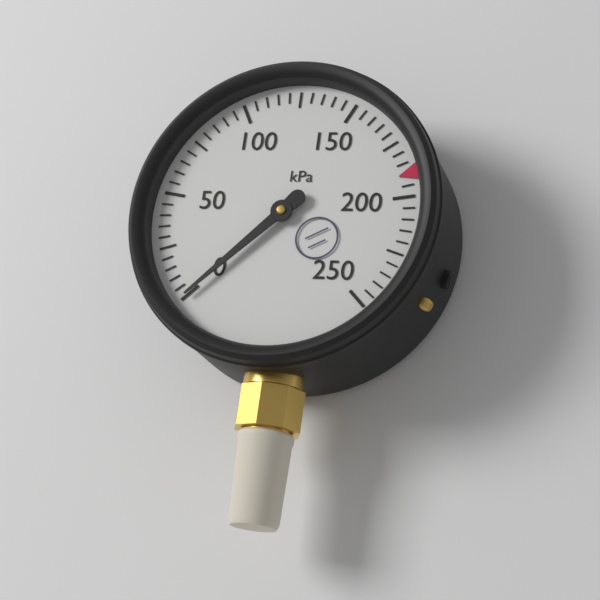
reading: 0 kPa
